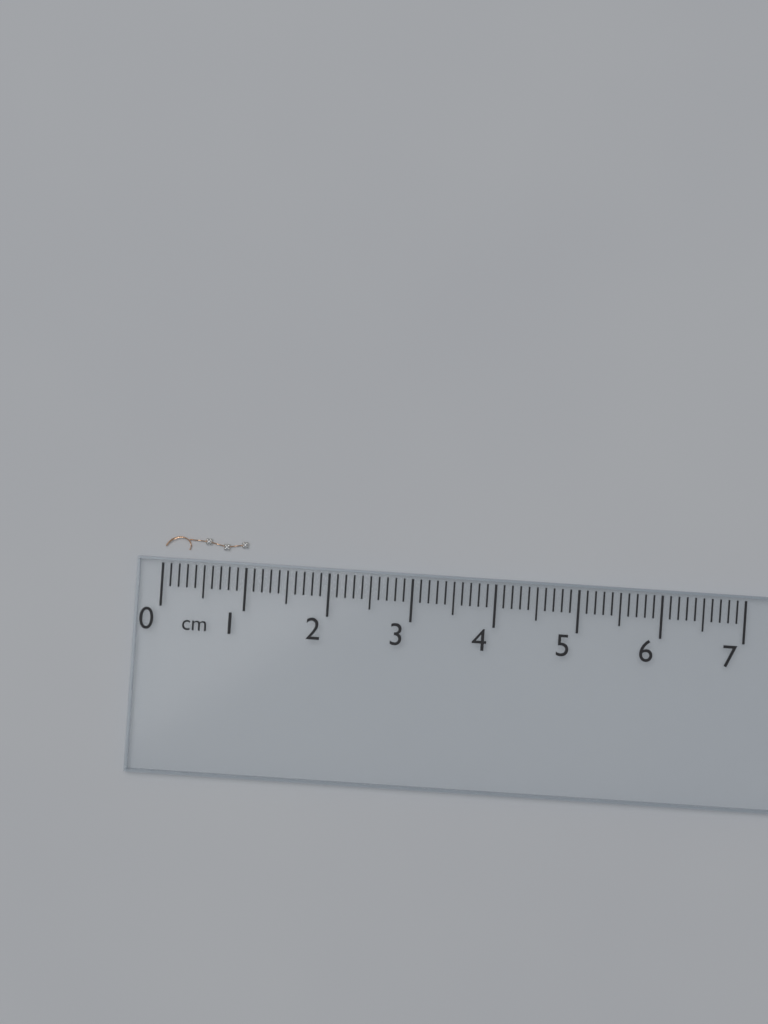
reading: 1.0 cm
